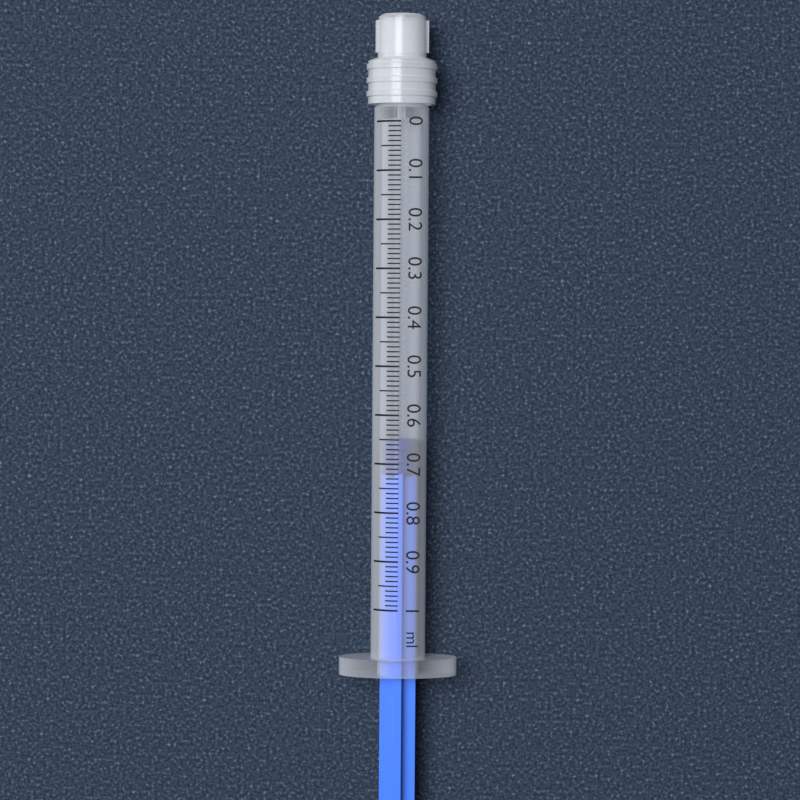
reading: 0.65 ml
